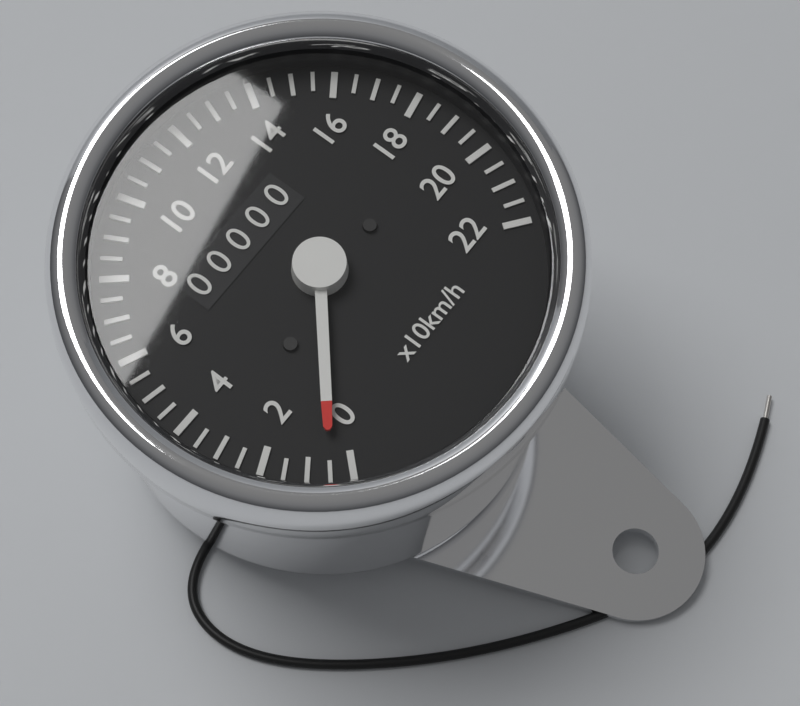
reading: 5 km/h
